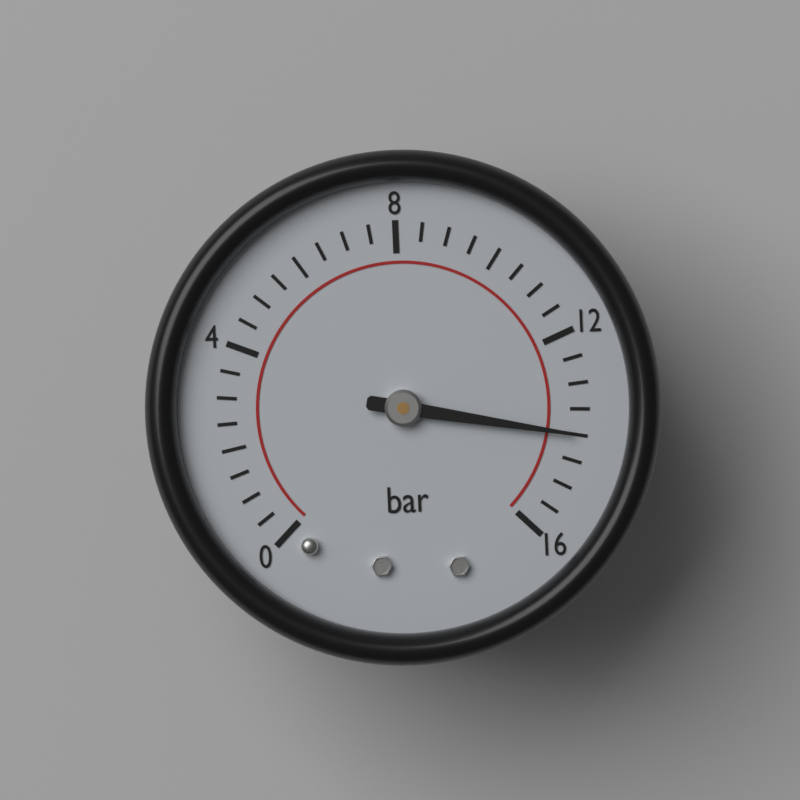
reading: 14.0 bar
